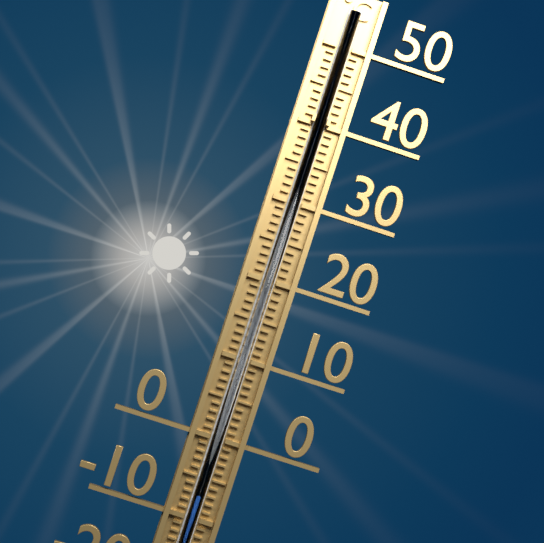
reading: -7 °C
